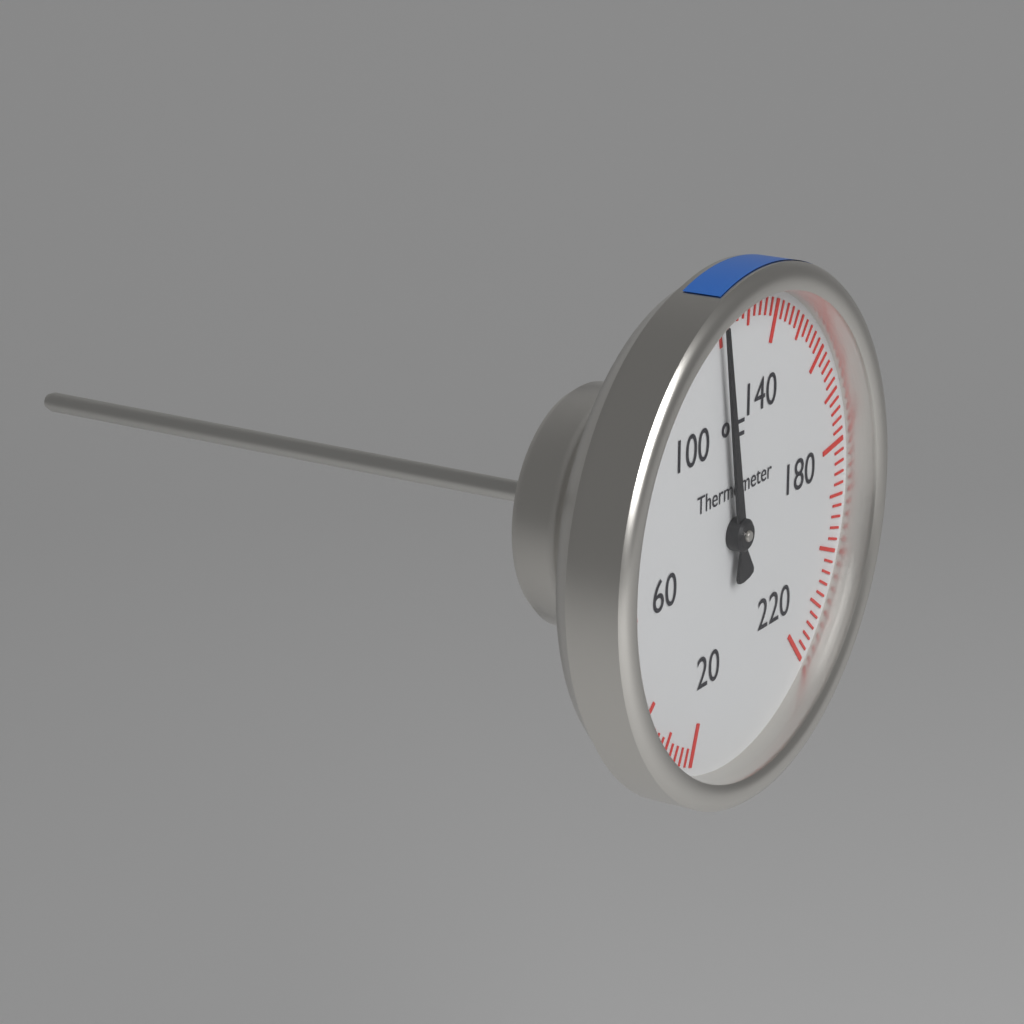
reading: 120 °F
